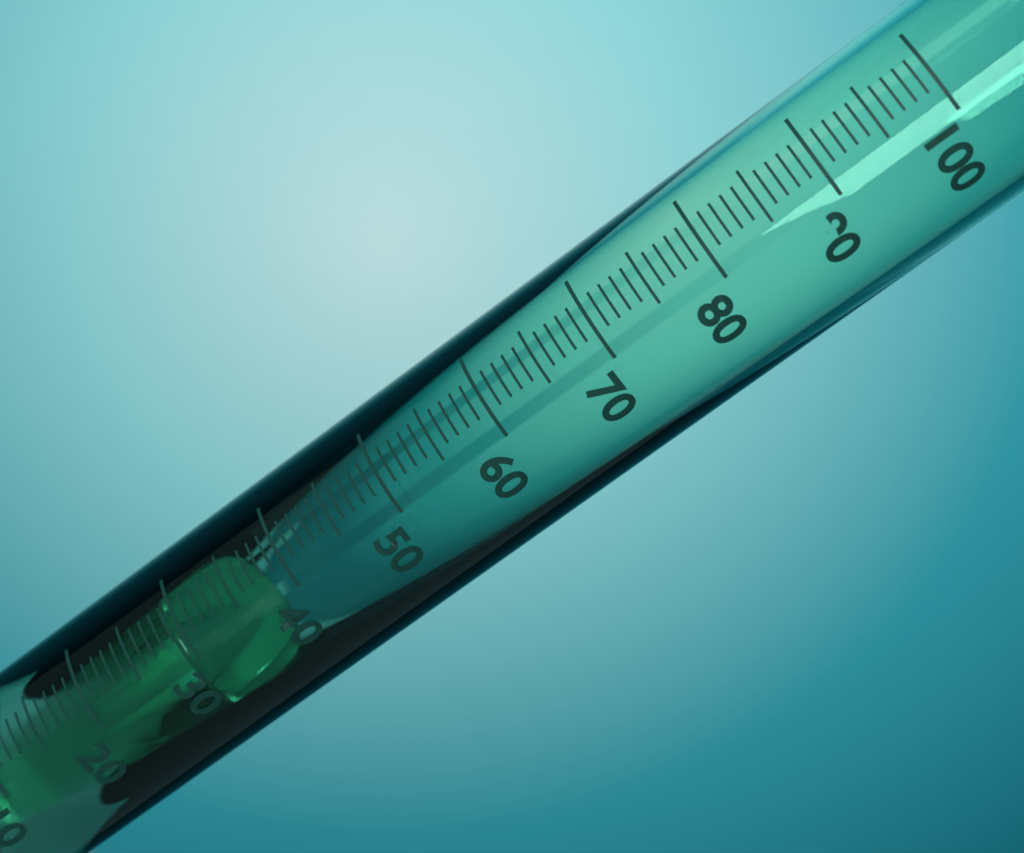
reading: 29 ml
